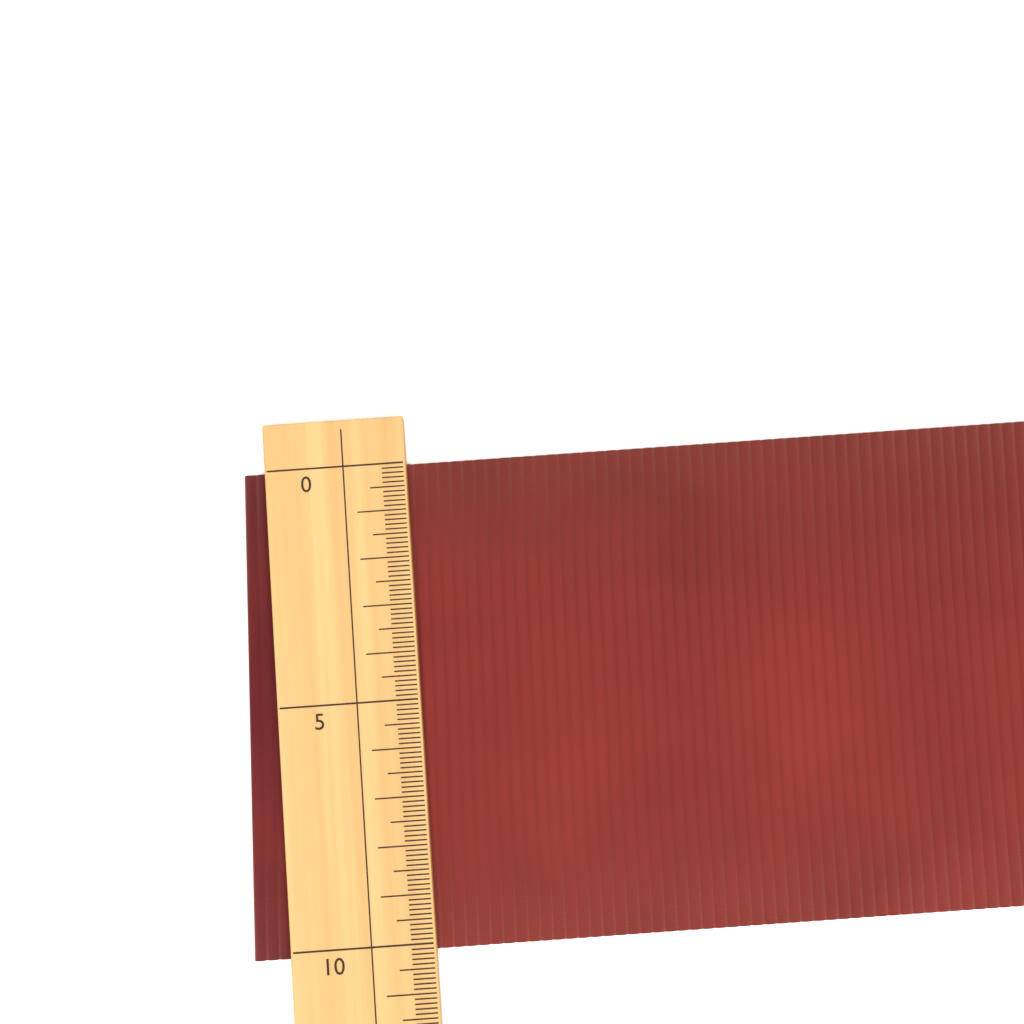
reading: 10.2 (no unit)
